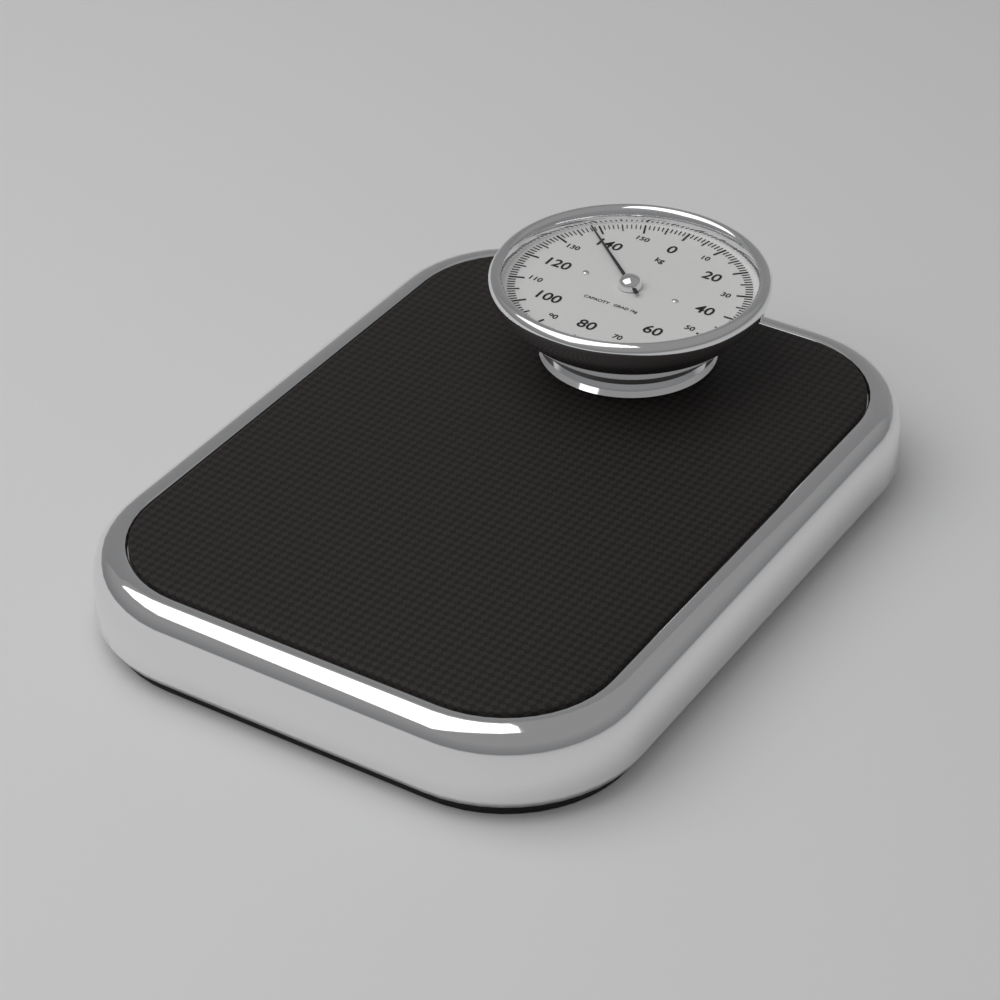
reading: 138 kg
